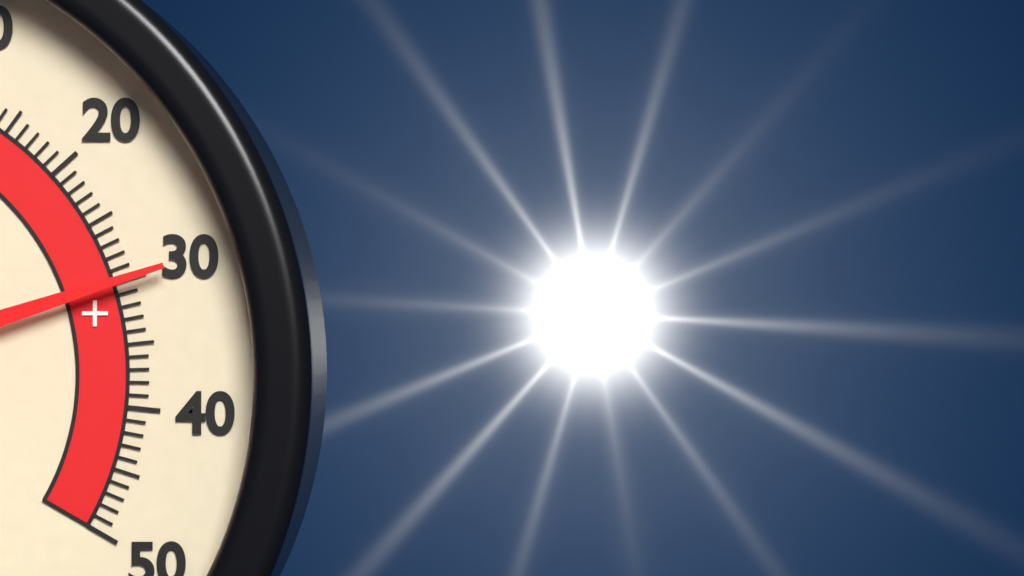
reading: 30 °C
